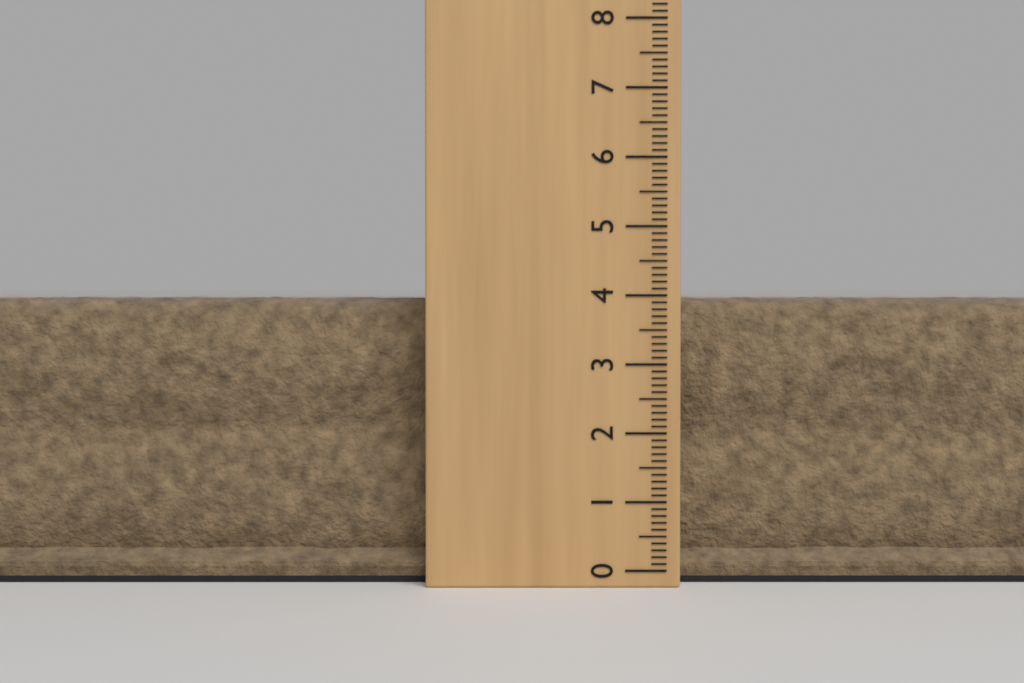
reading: 4.0 (no unit)
